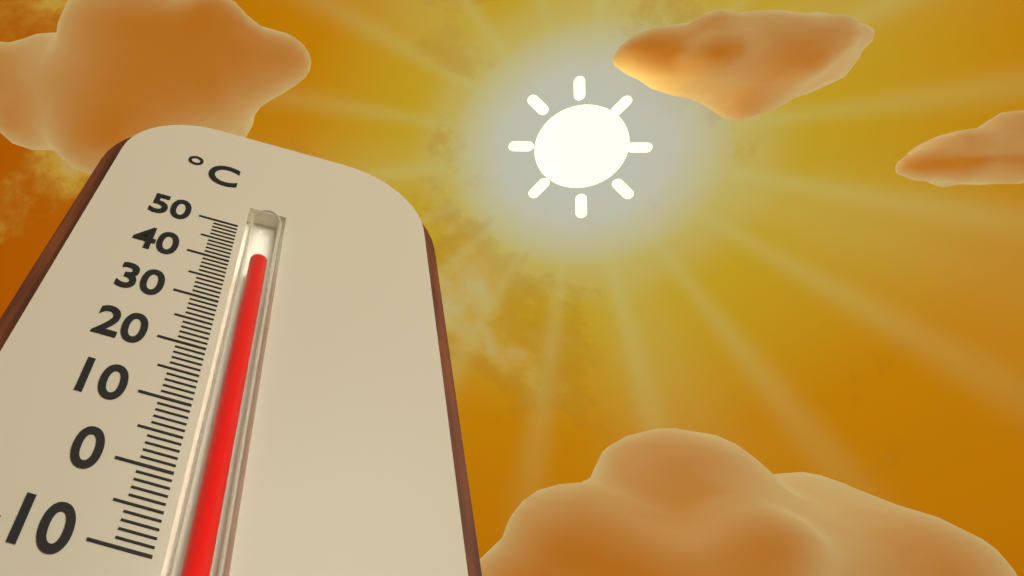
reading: 42 °C
